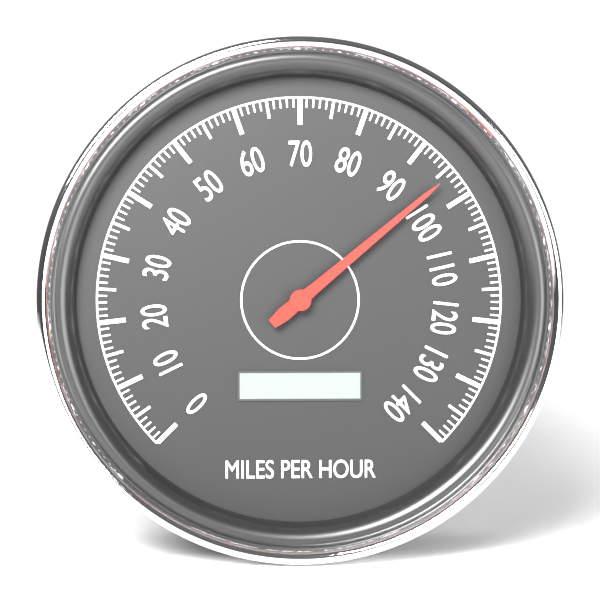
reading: 96 mph
